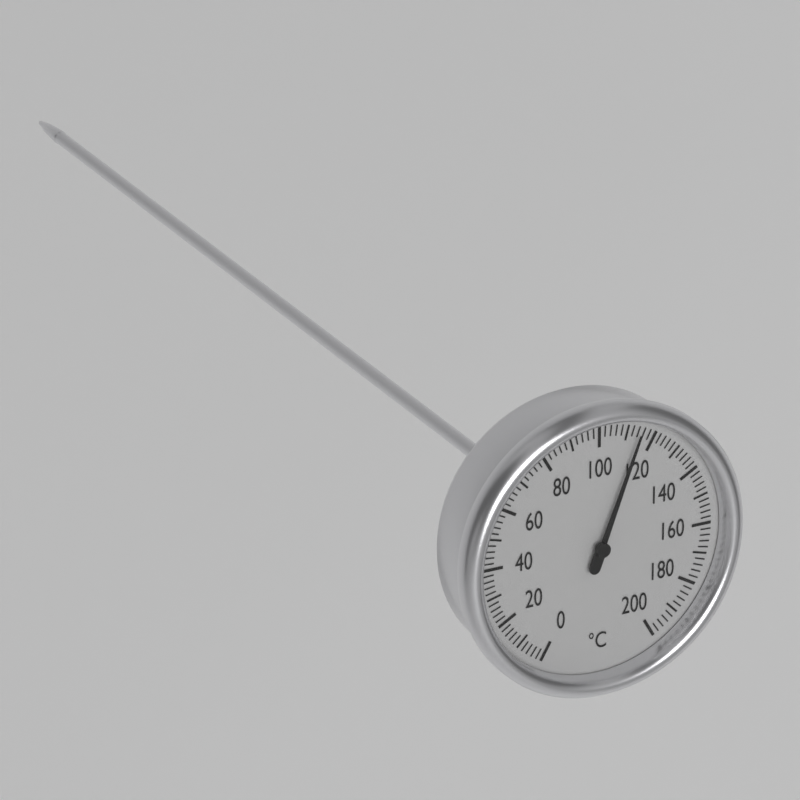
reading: 114 °C
